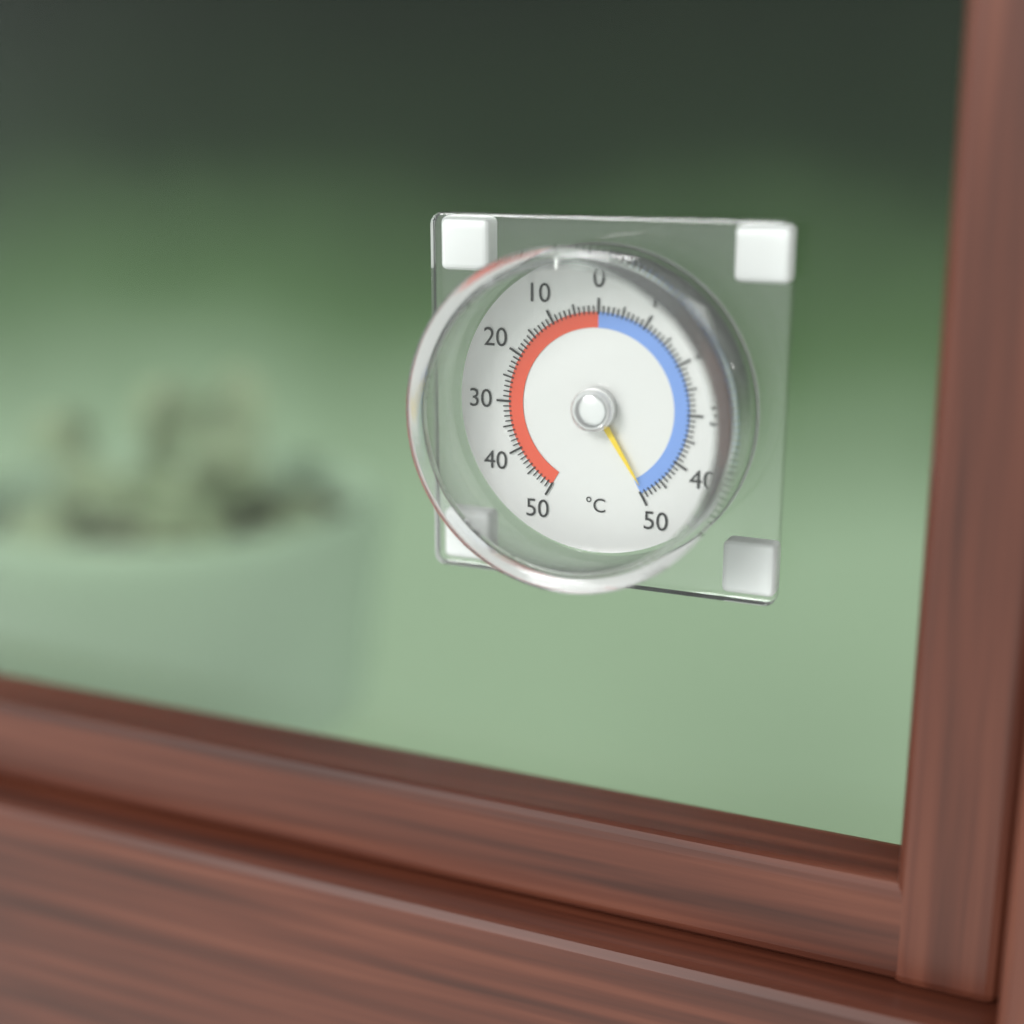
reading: -49 °C
